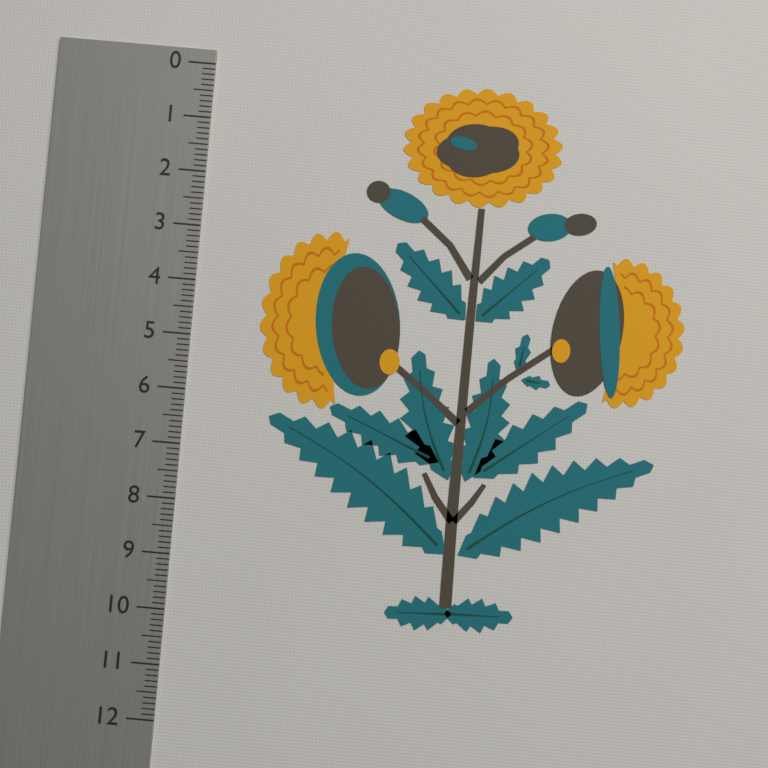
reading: 10.0 (no unit)
